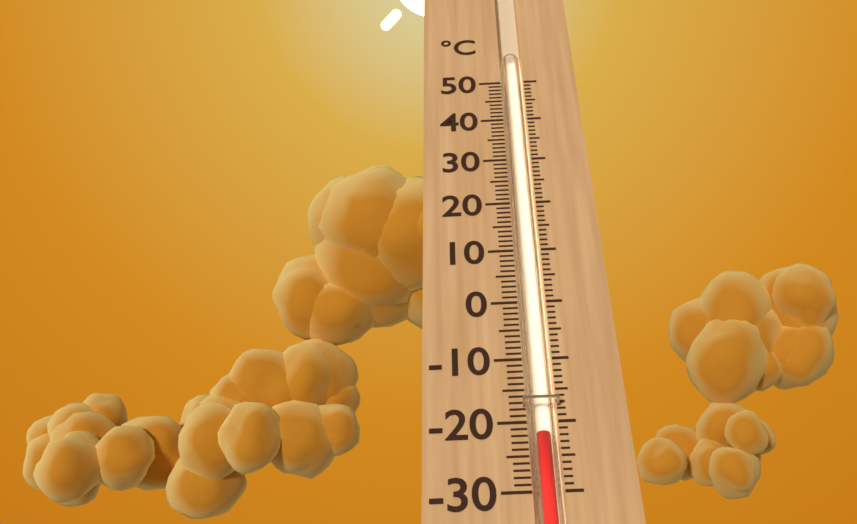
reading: -22 °C
